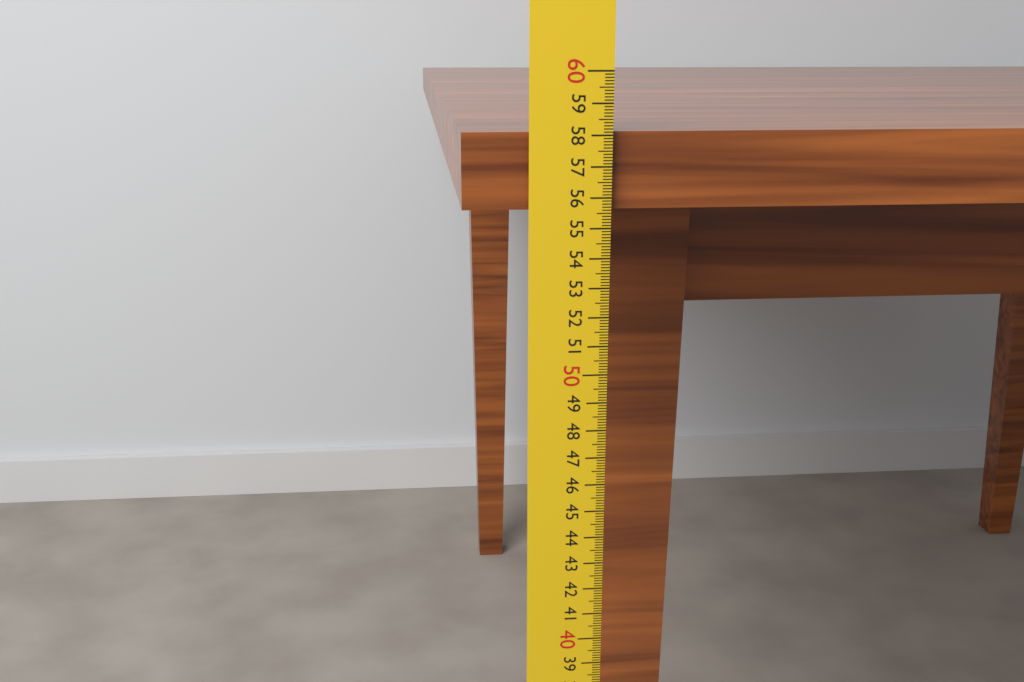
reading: 58.1 cm
